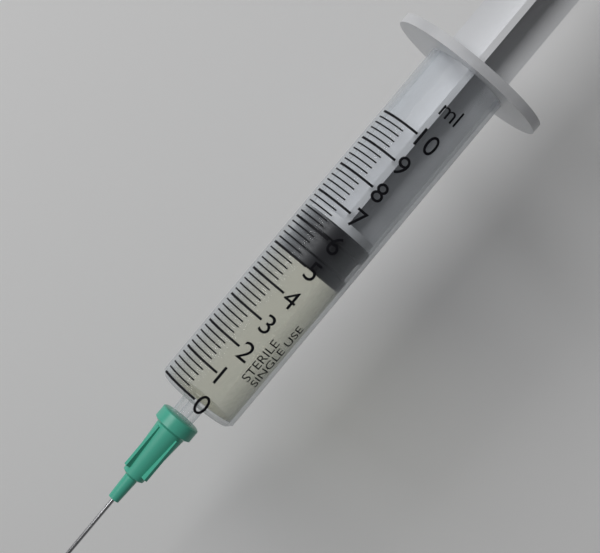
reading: 5.0 ml
